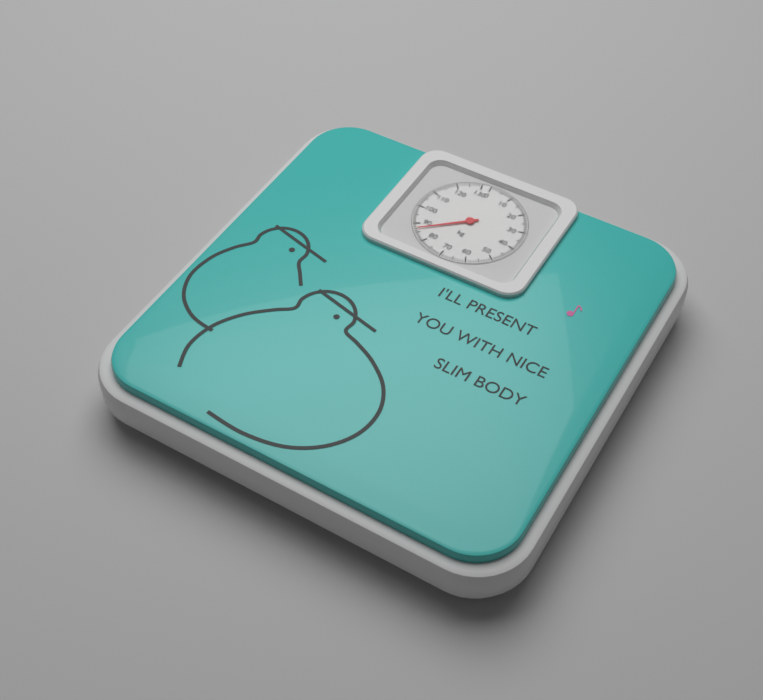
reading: 87 kg
